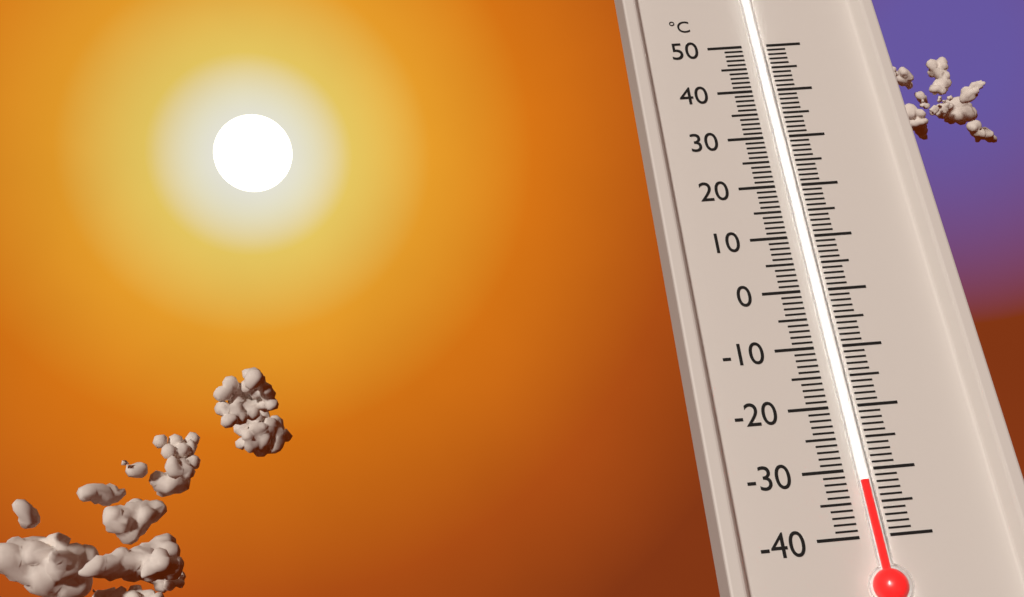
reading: -32 °C
